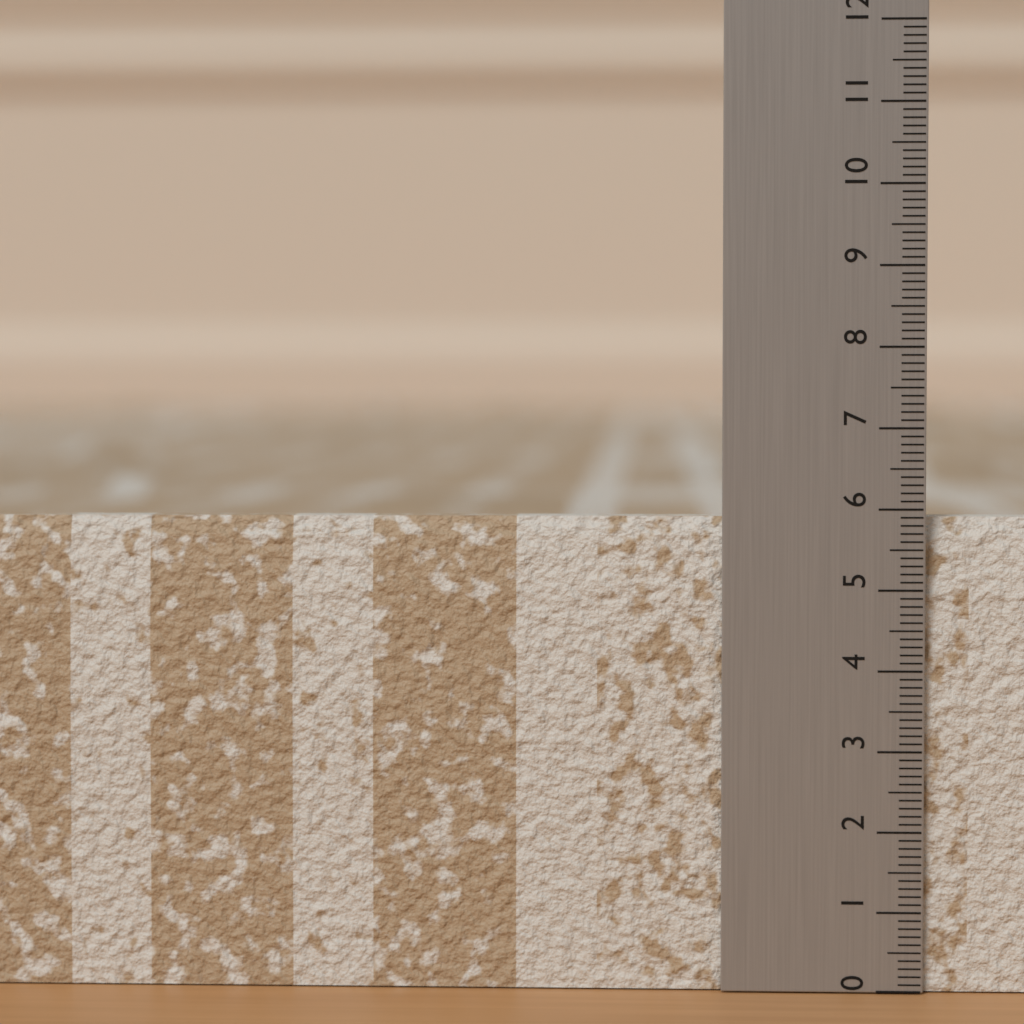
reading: 5.9 (no unit)
